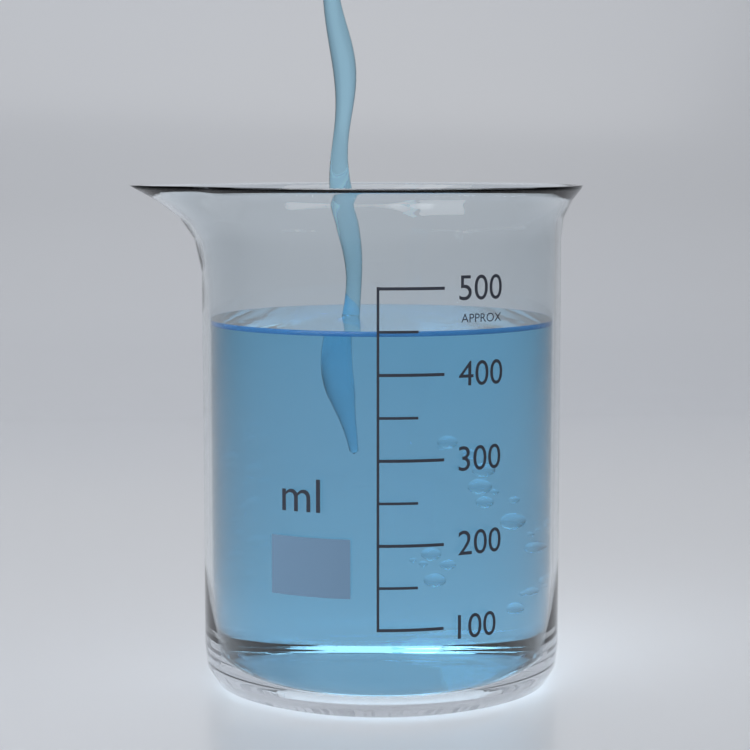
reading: 450 ml
